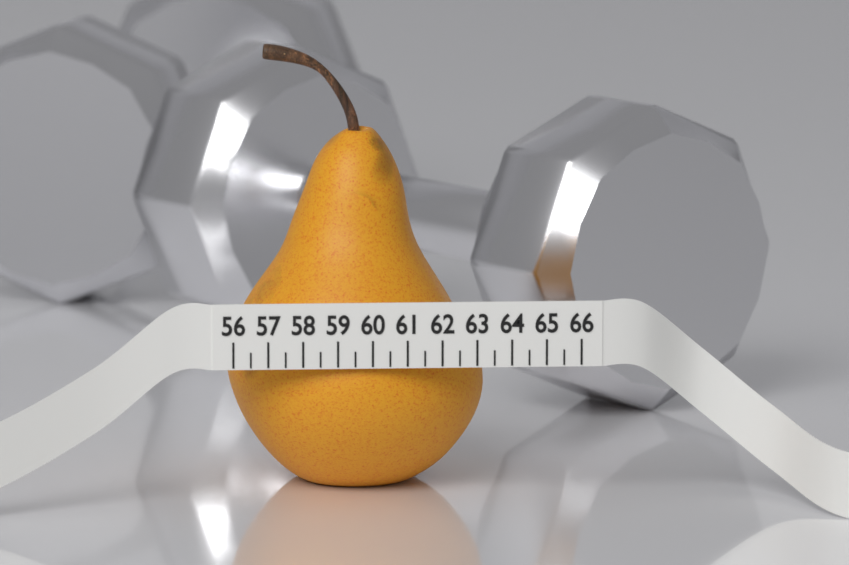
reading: 63.5 (no unit)
